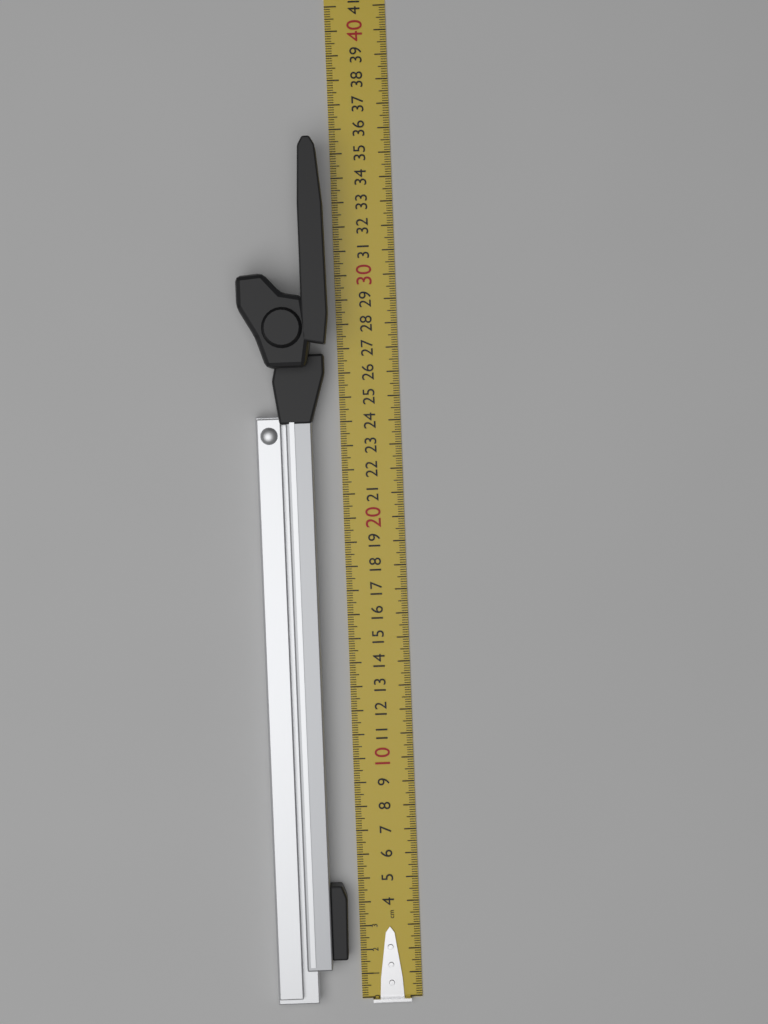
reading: 35.5 cm
